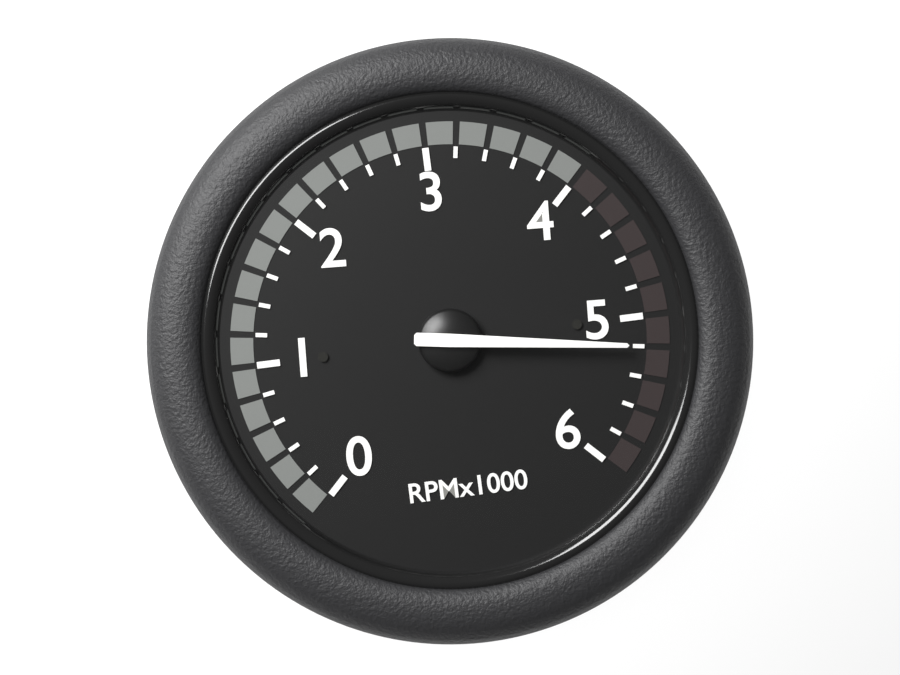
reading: 5200 RPM
